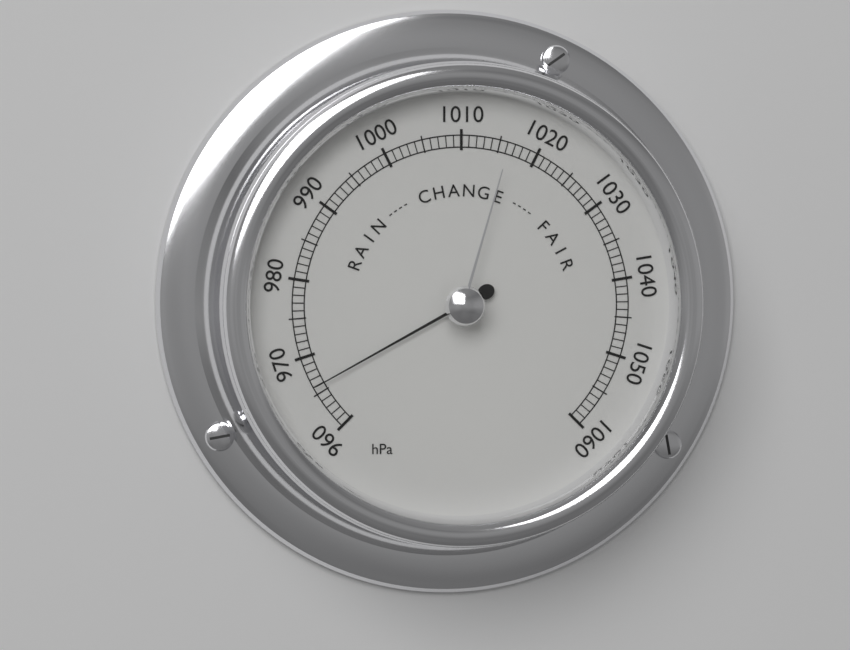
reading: 966 hPa
